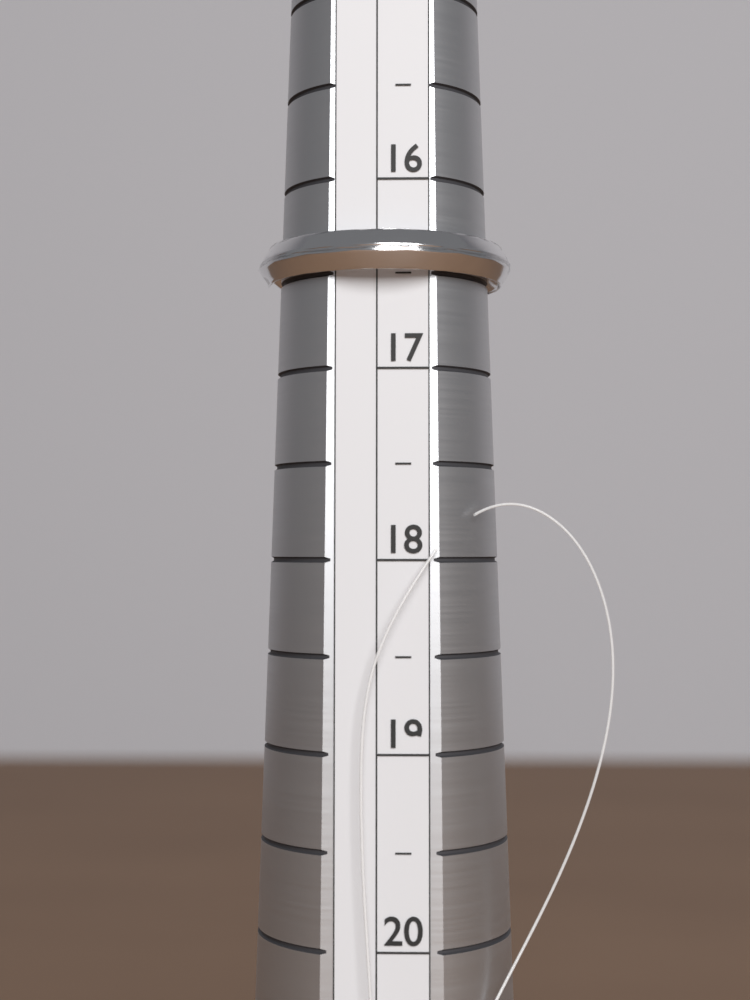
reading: 16.5 (no unit)
